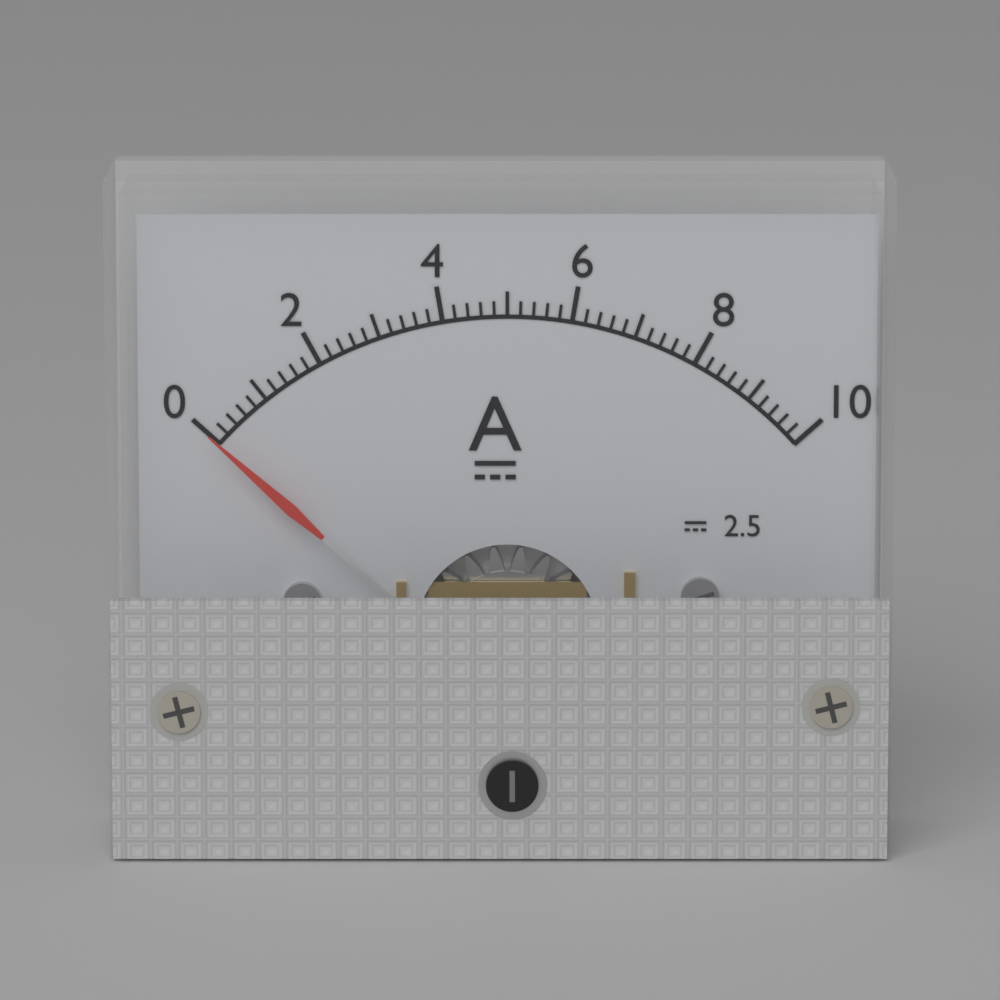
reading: 0.0 A
